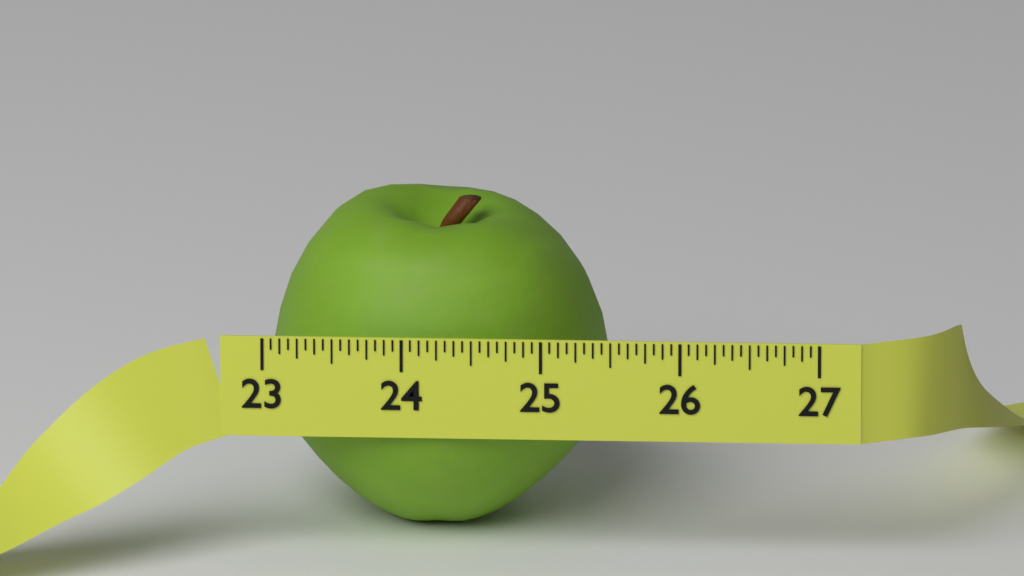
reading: 25.4375 (no unit)
